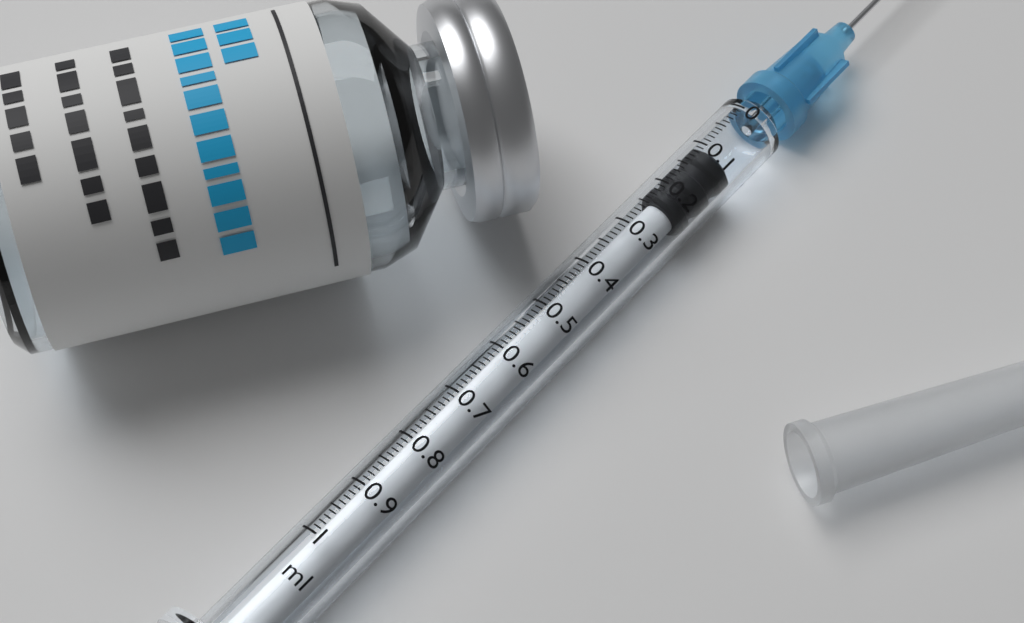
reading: 0.10 ml
